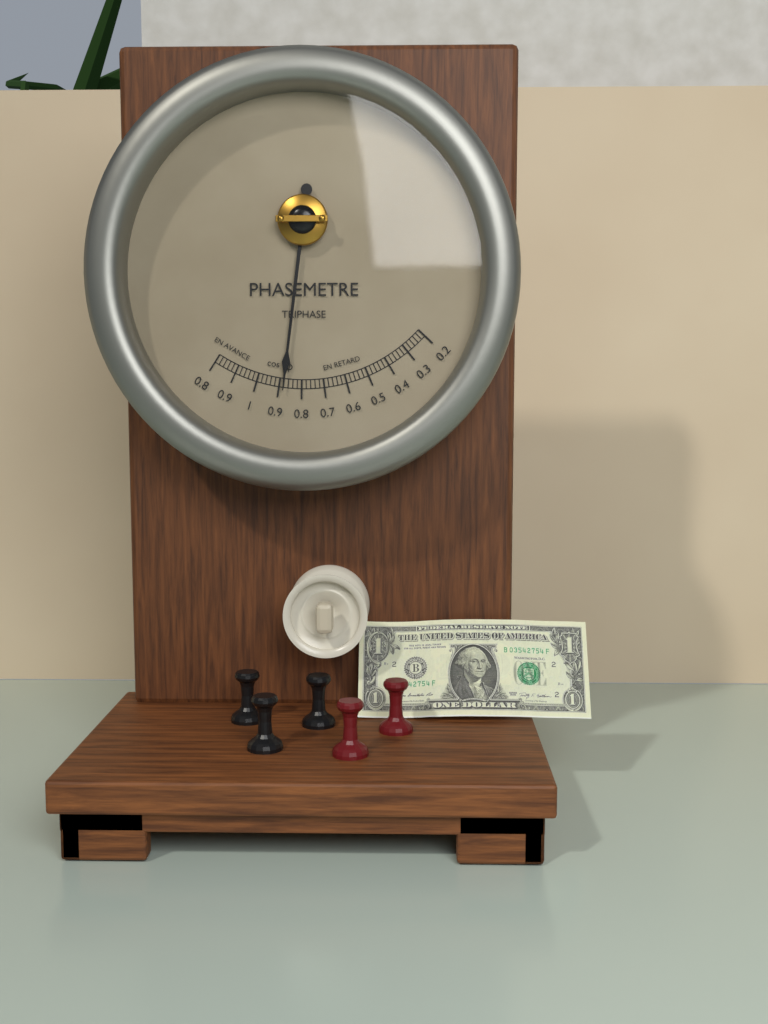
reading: 0.88 cos φ
